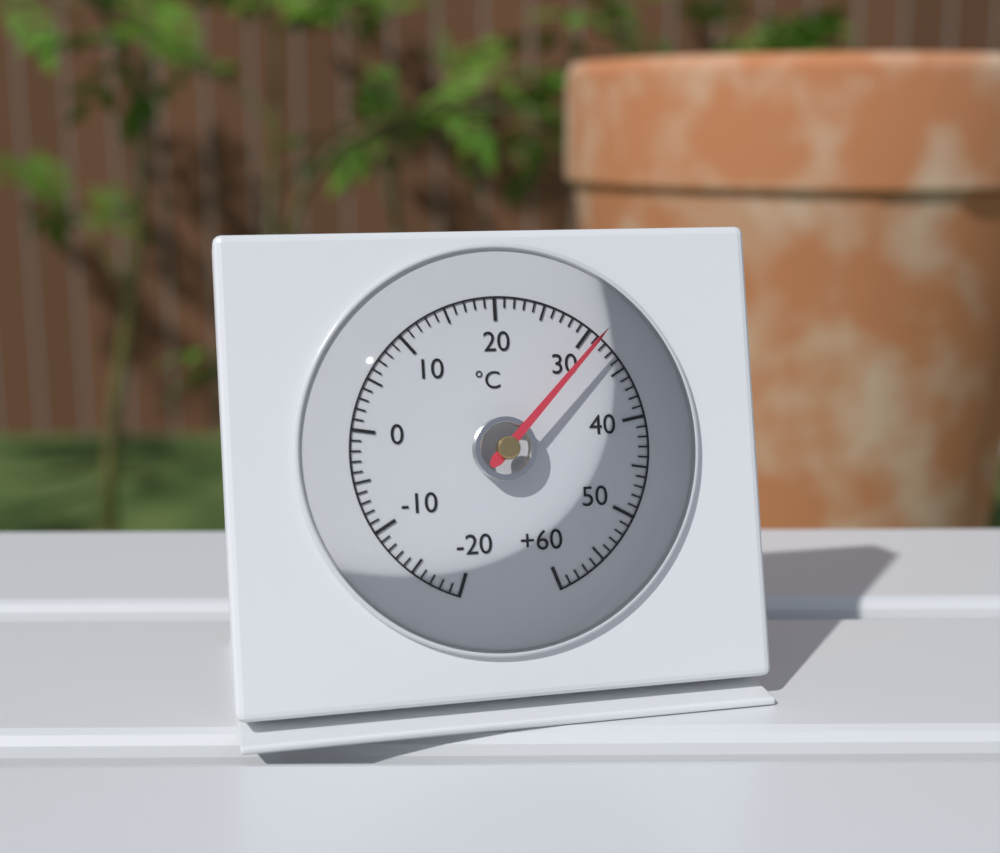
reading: 31 °C
